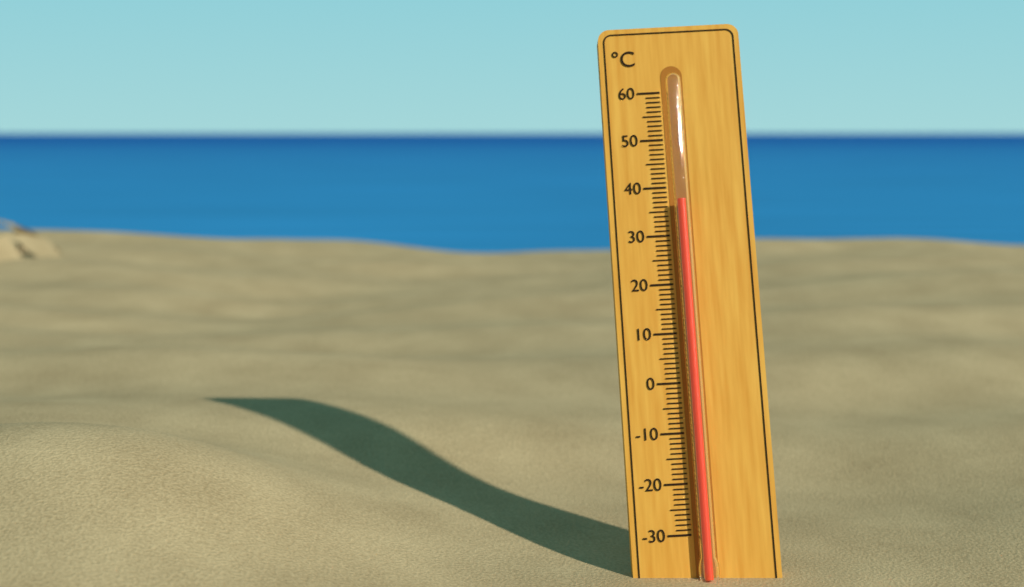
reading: 37 °C
